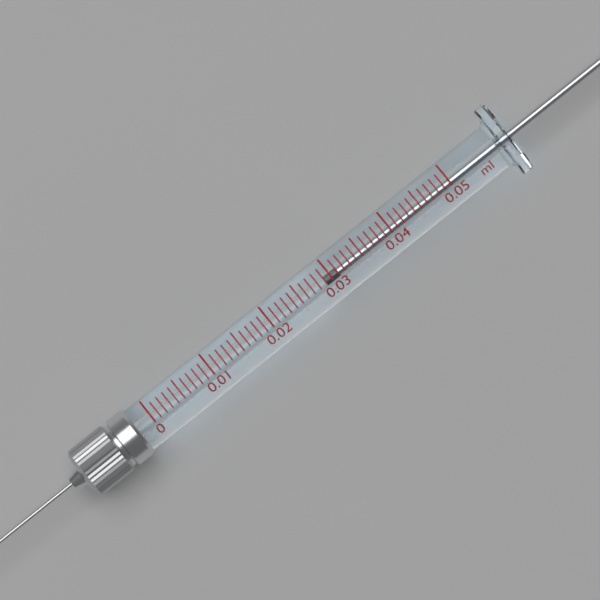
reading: 0.029 ml
